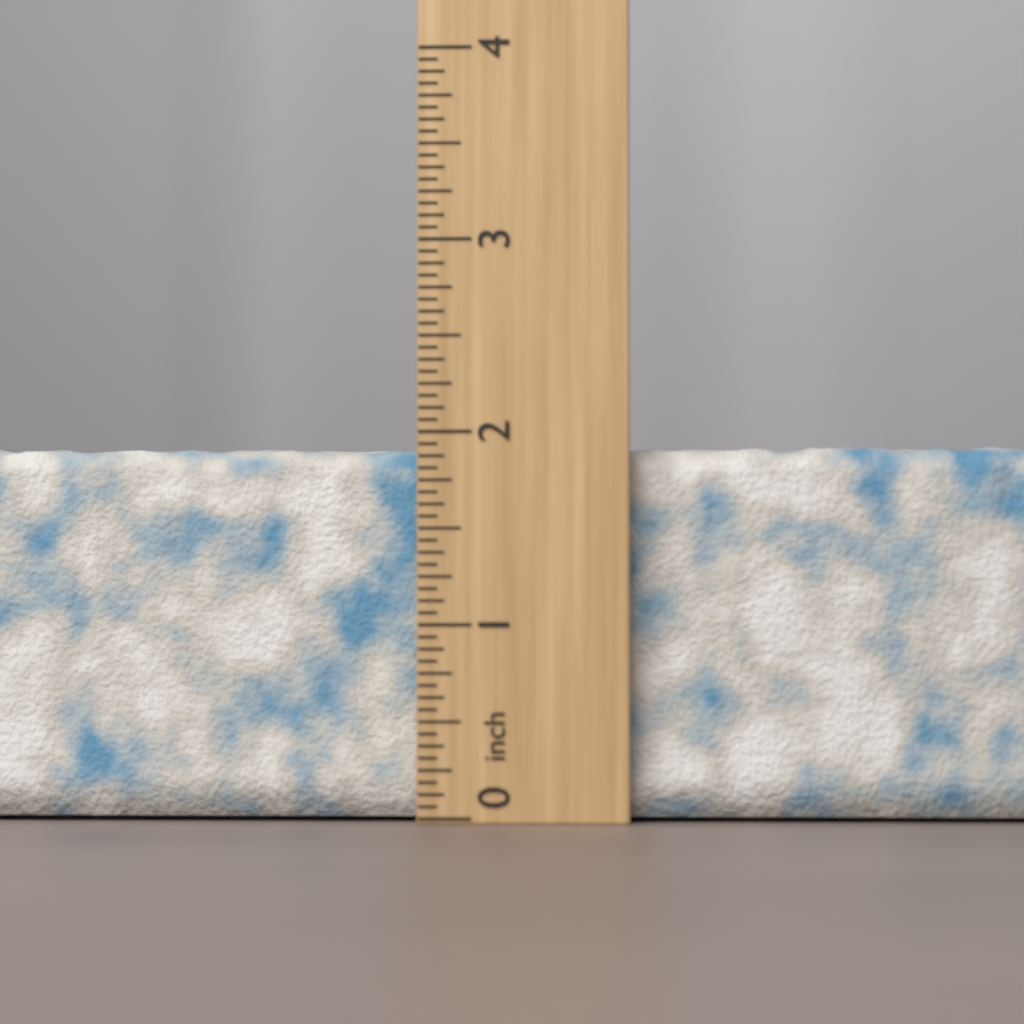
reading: 1.9375 inch
